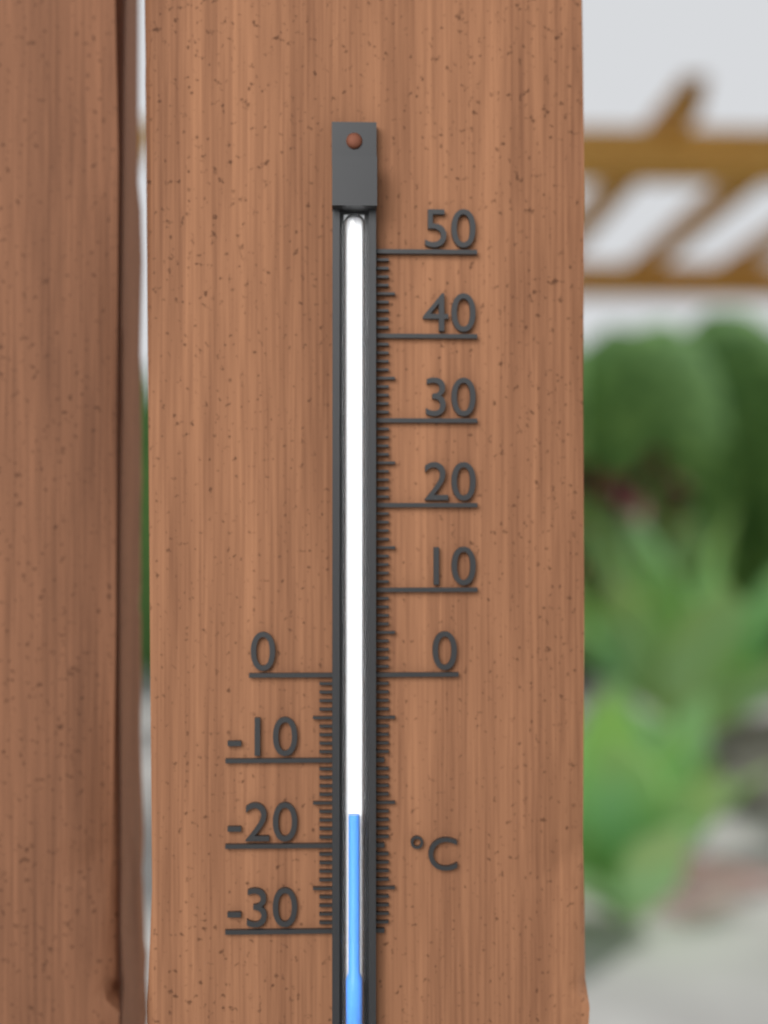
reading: -16 °C
